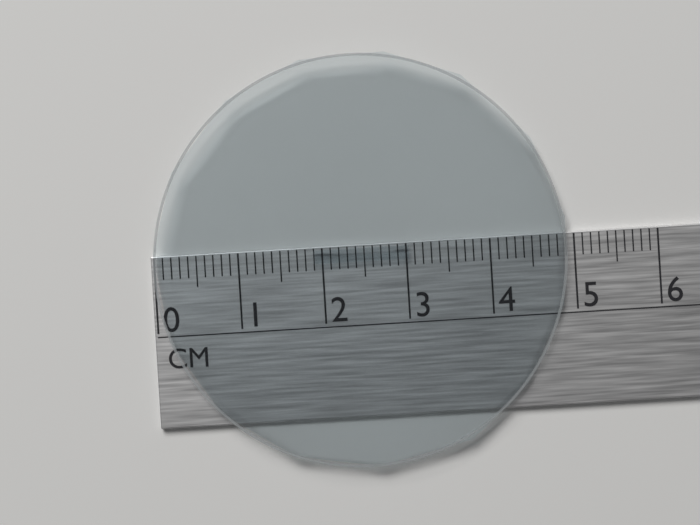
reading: 4.9 cm
